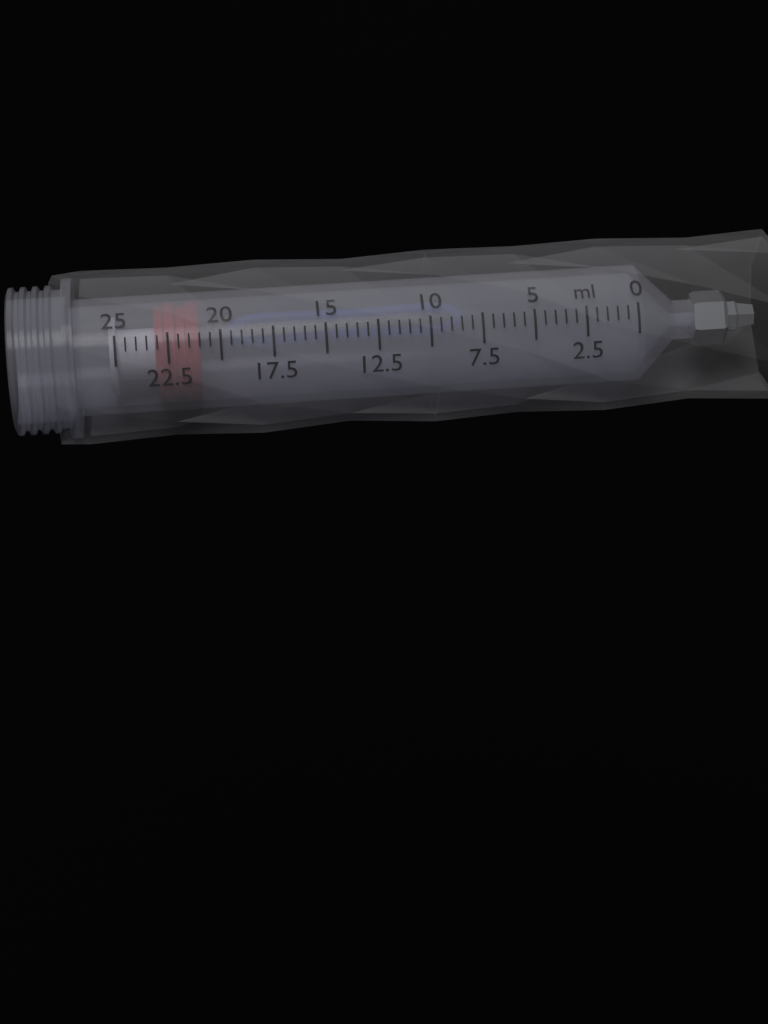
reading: 21.0 ml
